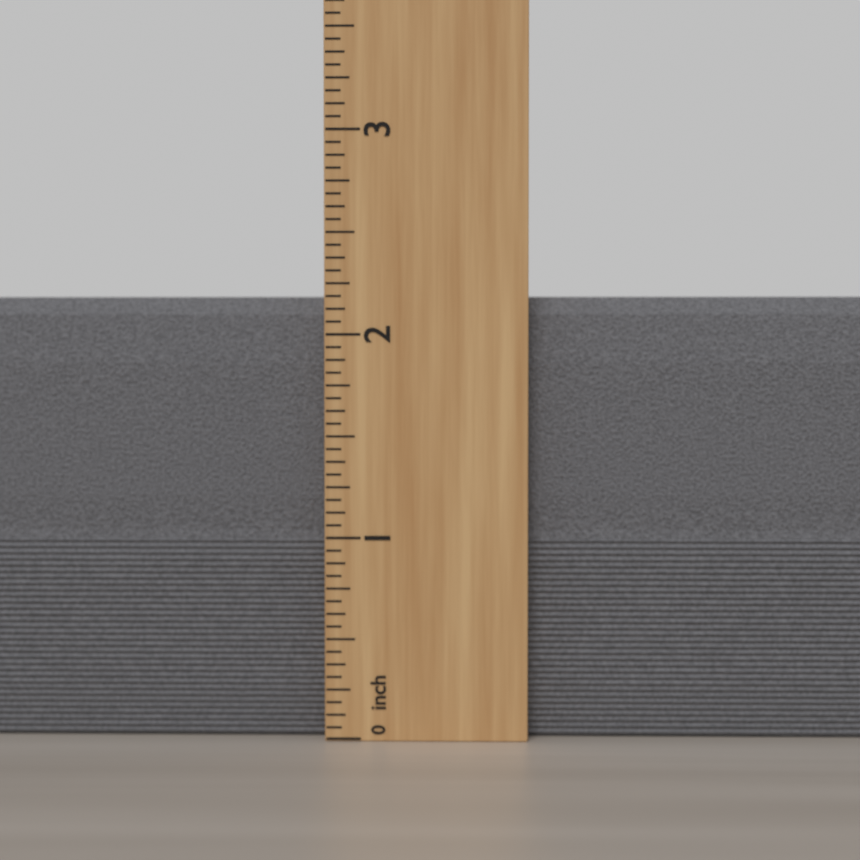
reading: 2.1875 inch
